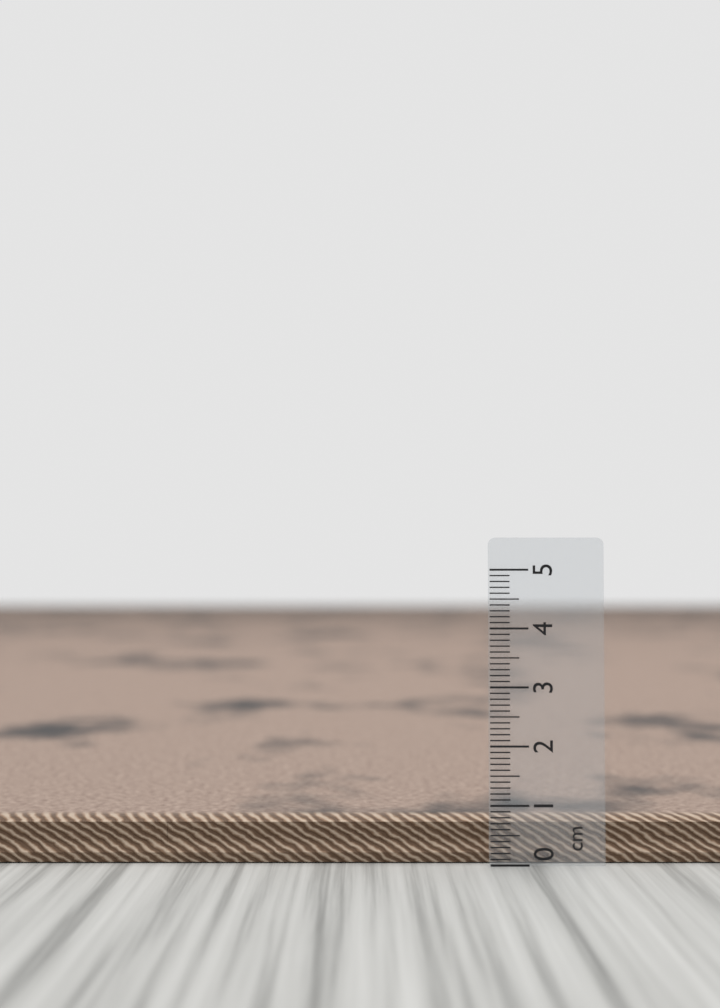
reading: 0.7 cm
